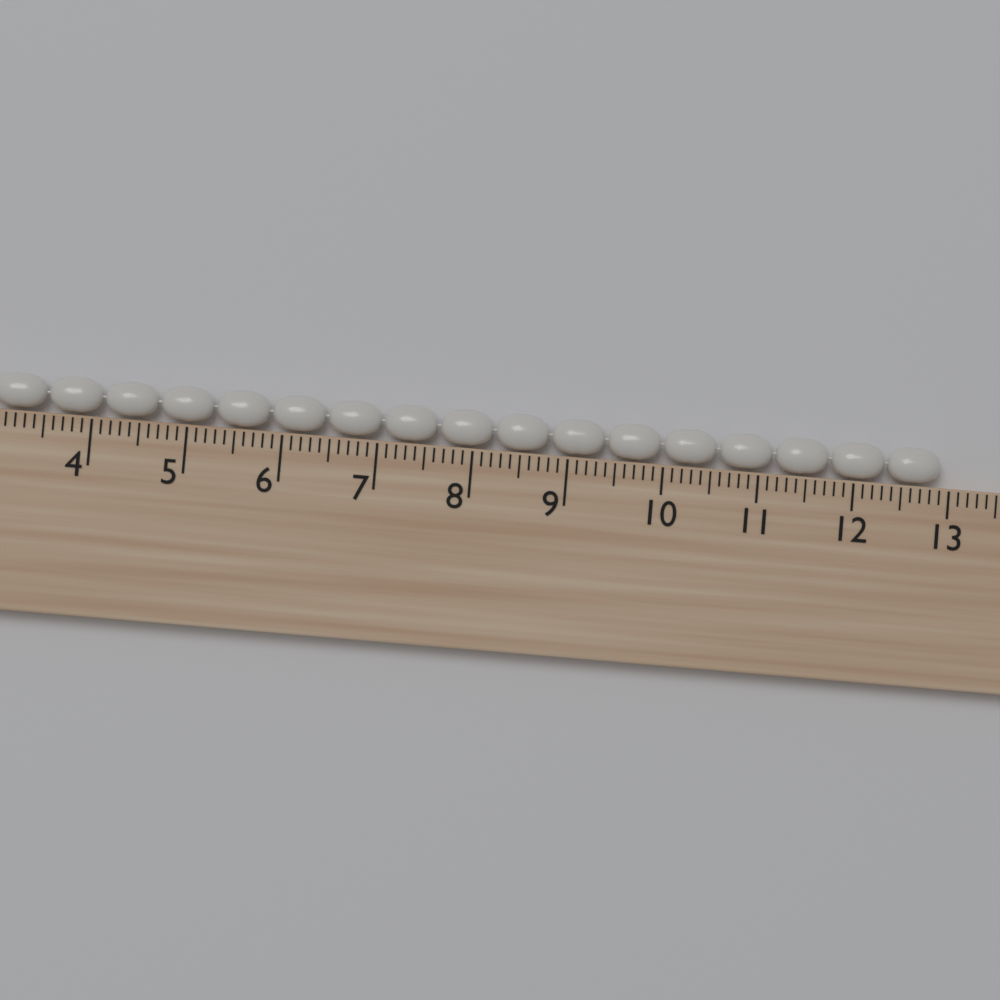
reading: 12.9 cm
